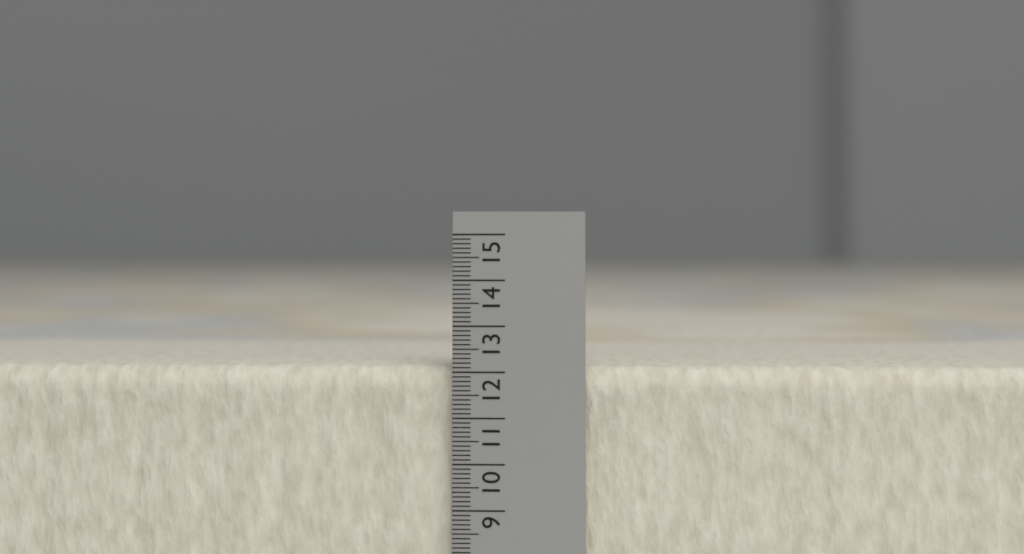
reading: 12.1 (no unit)
